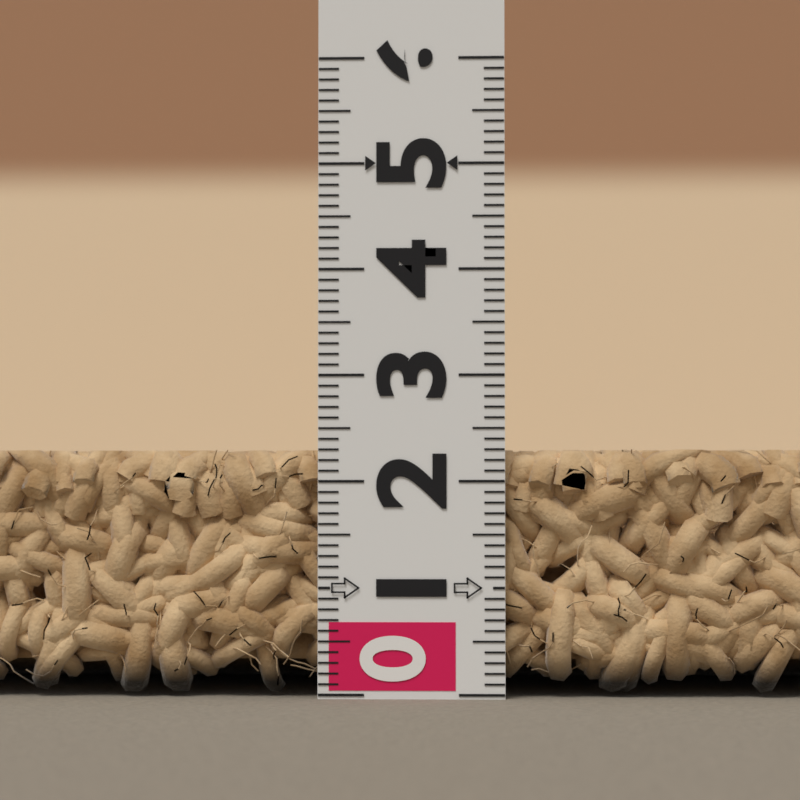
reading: 2.3 (no unit)
